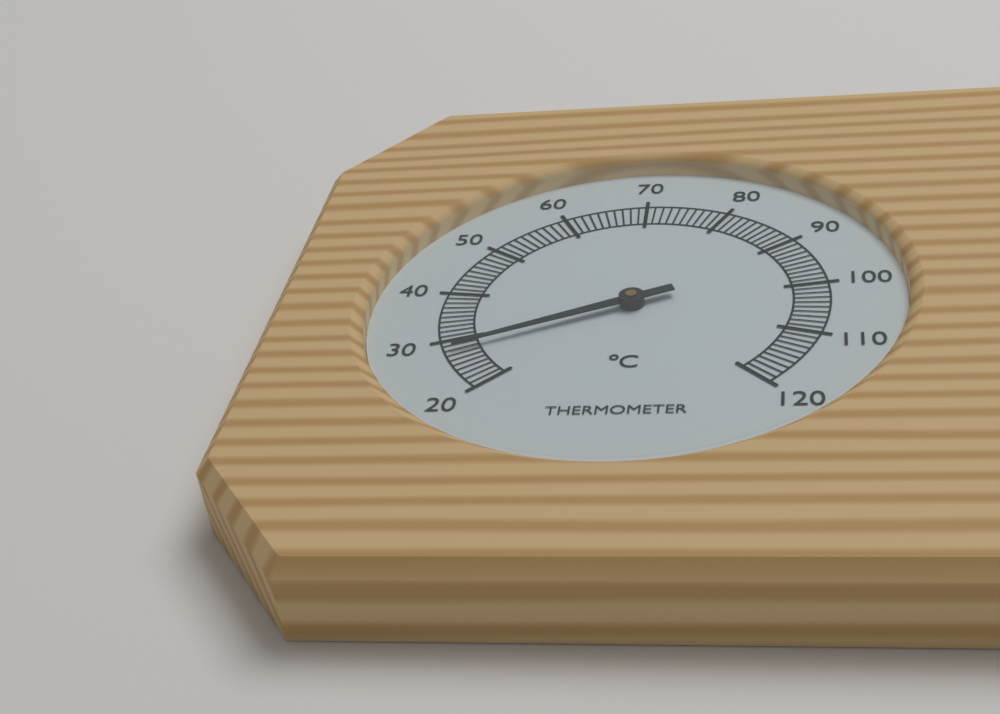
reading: 28 °C
